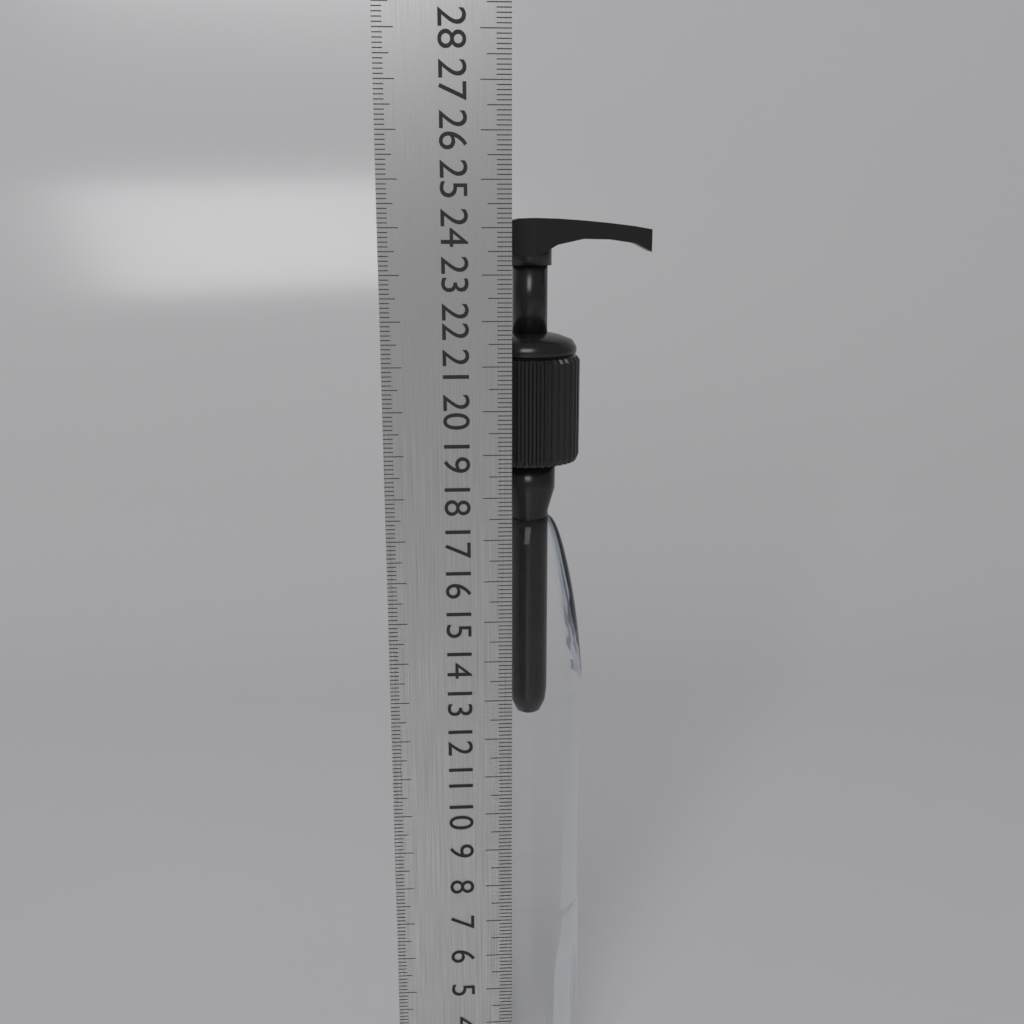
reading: 24.2 cm
